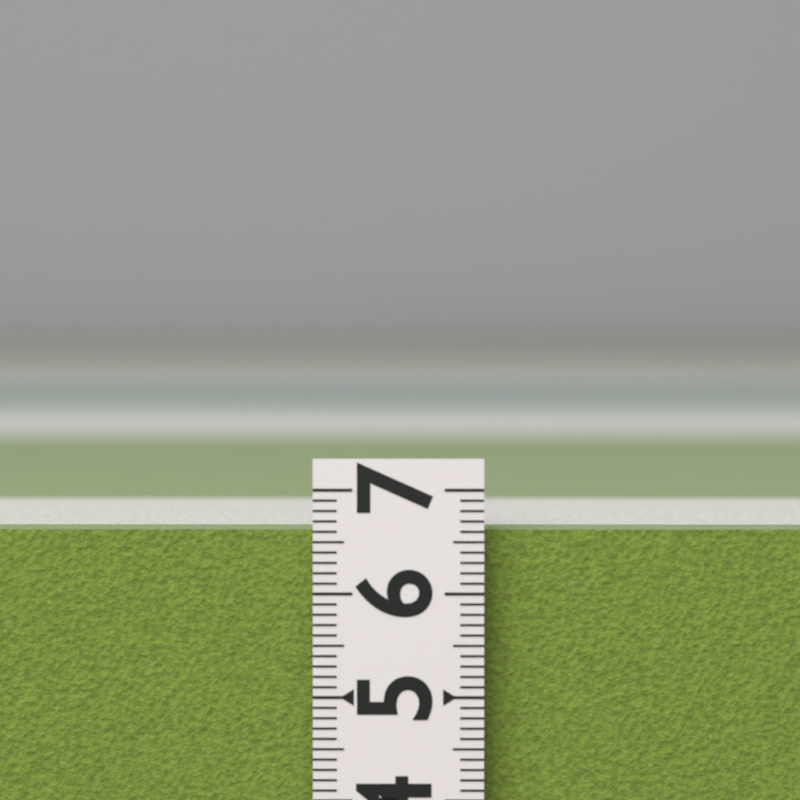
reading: 6.6 (no unit)
